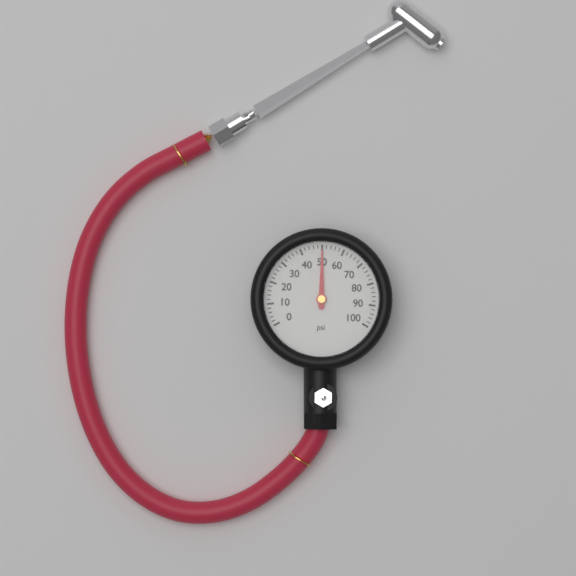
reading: 50 psi
